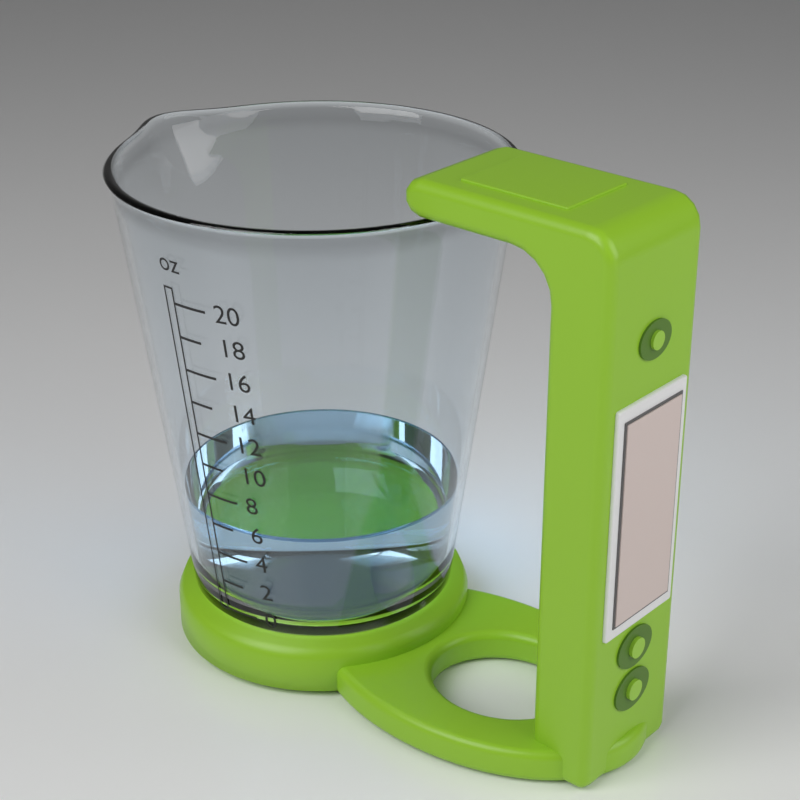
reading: 6 oz
